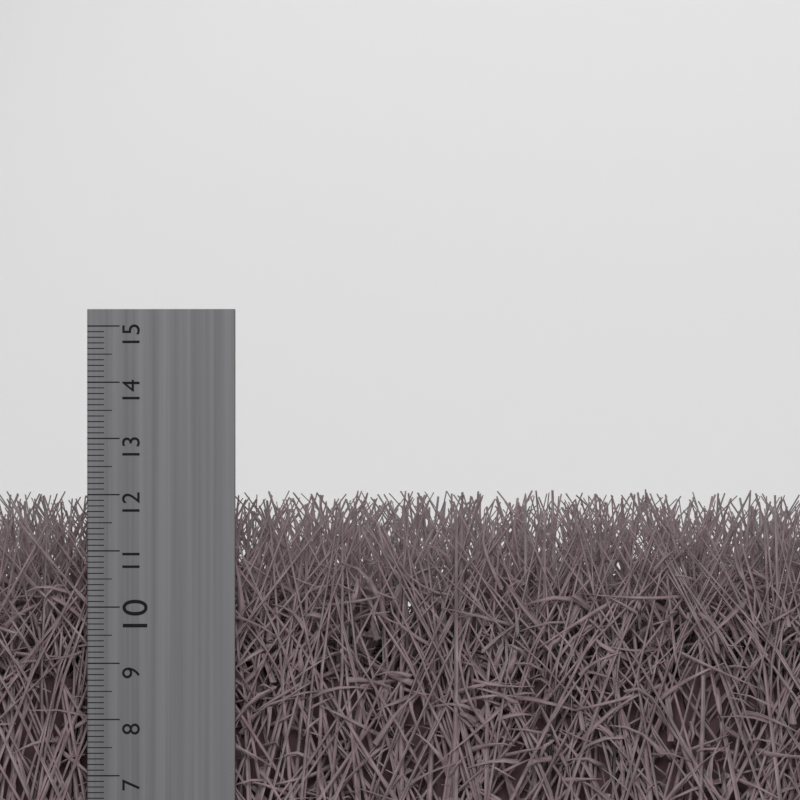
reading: 12.1 cm
